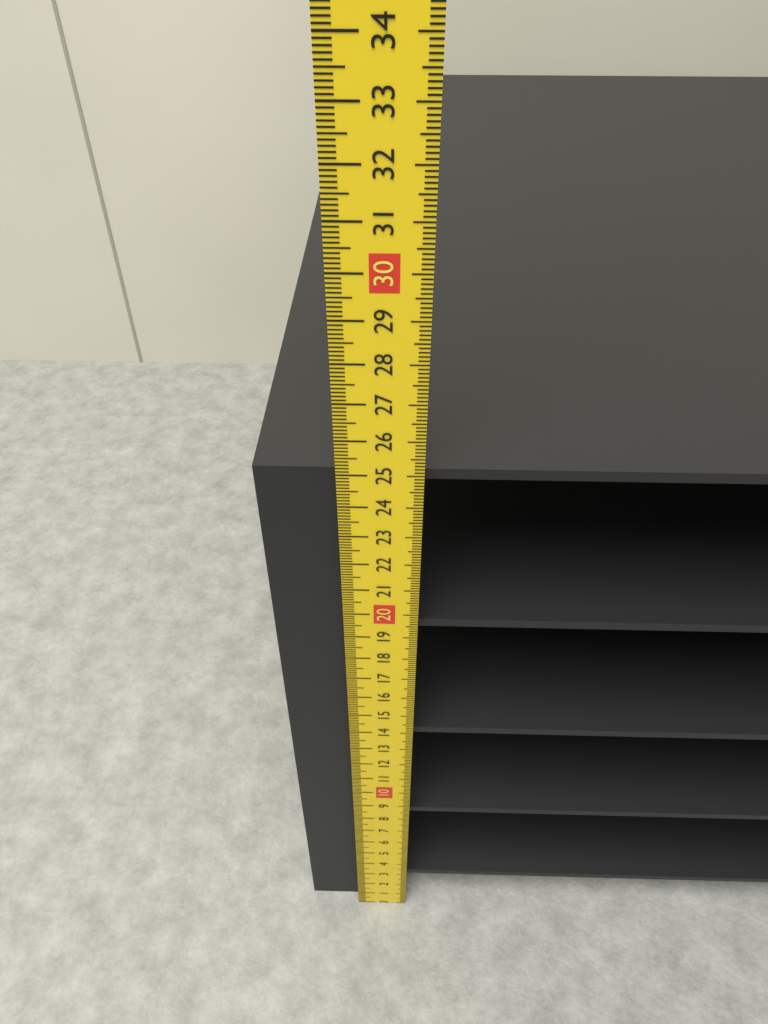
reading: 24.9 cm
